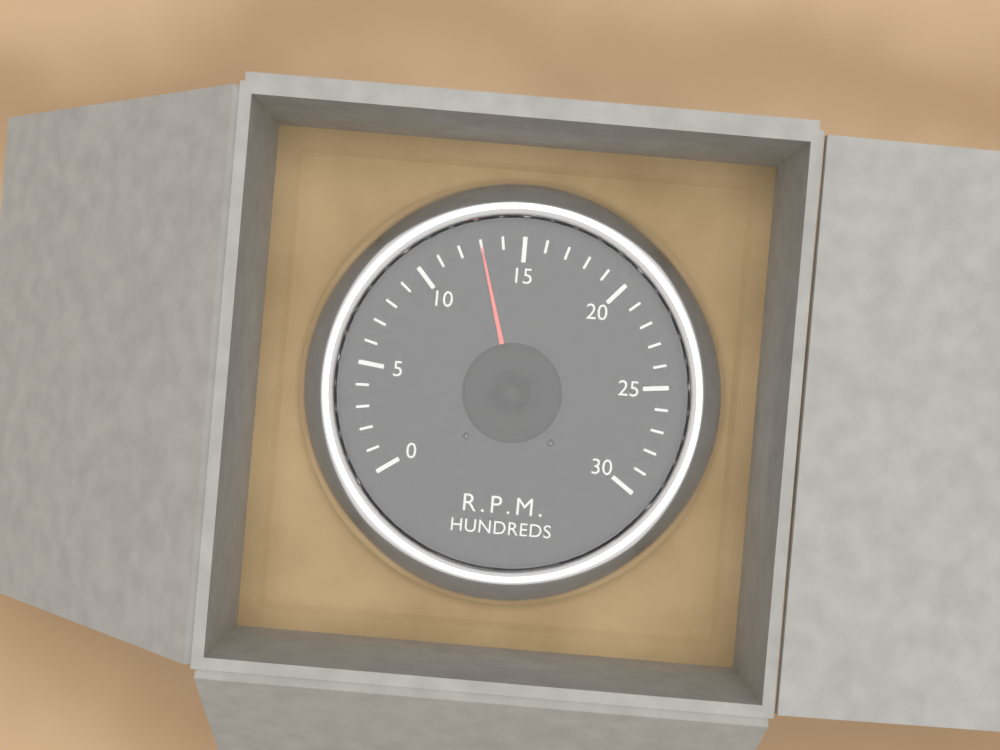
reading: 13 RPM x100
